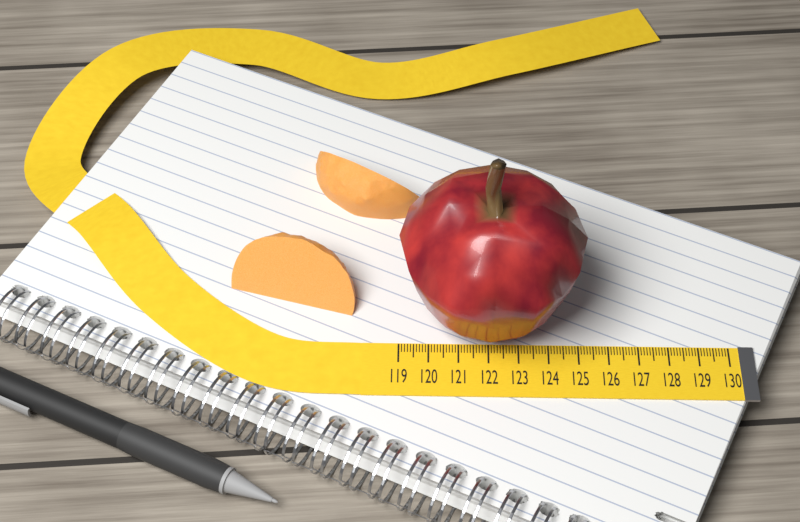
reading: 125.1 (no unit)
